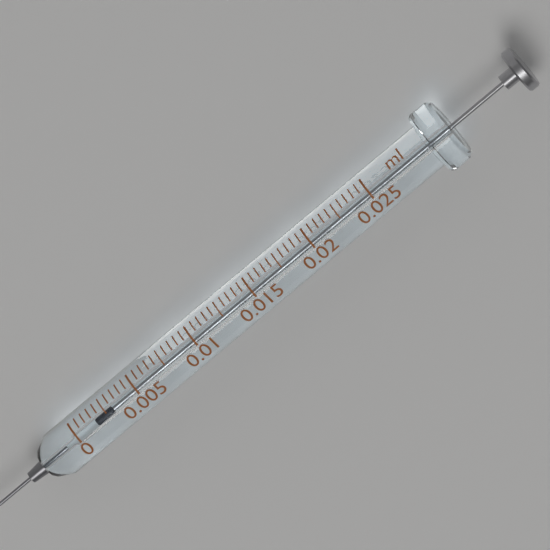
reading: 0.0015 ml
